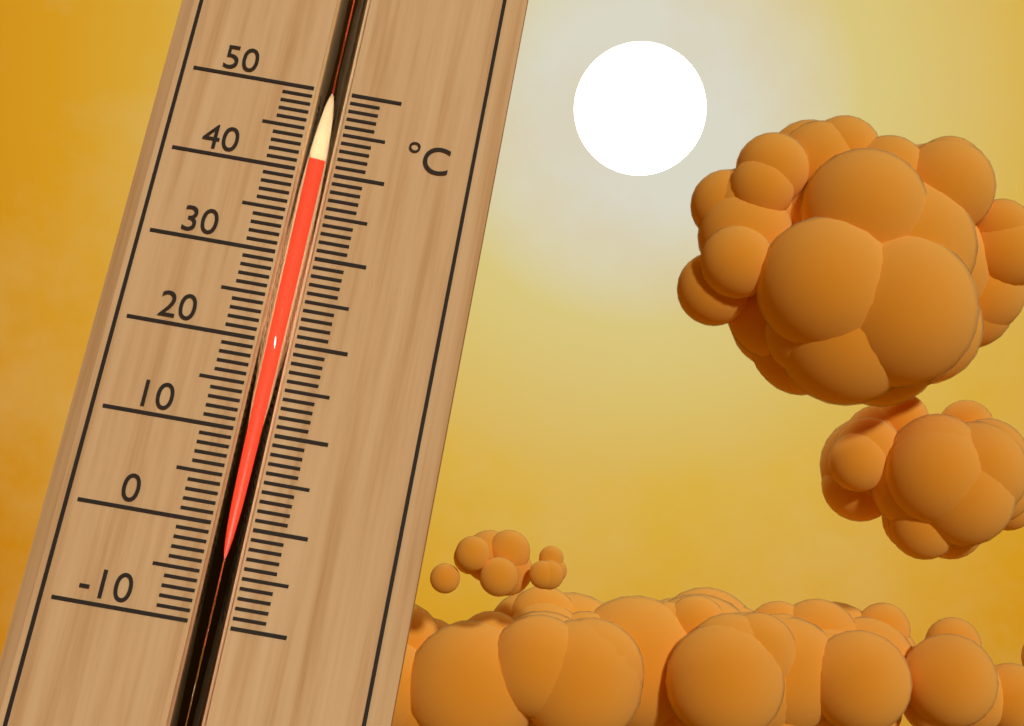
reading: 41 °C
